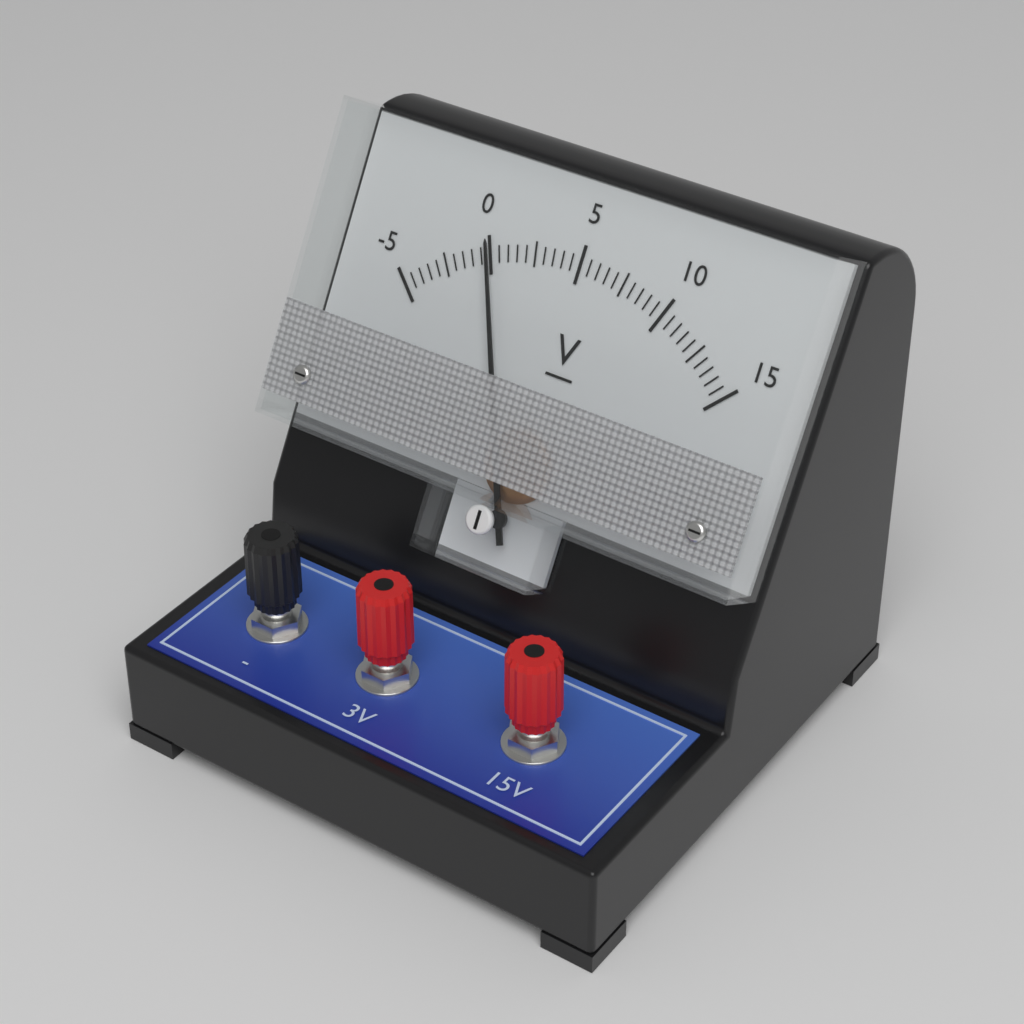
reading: 0.0 V
